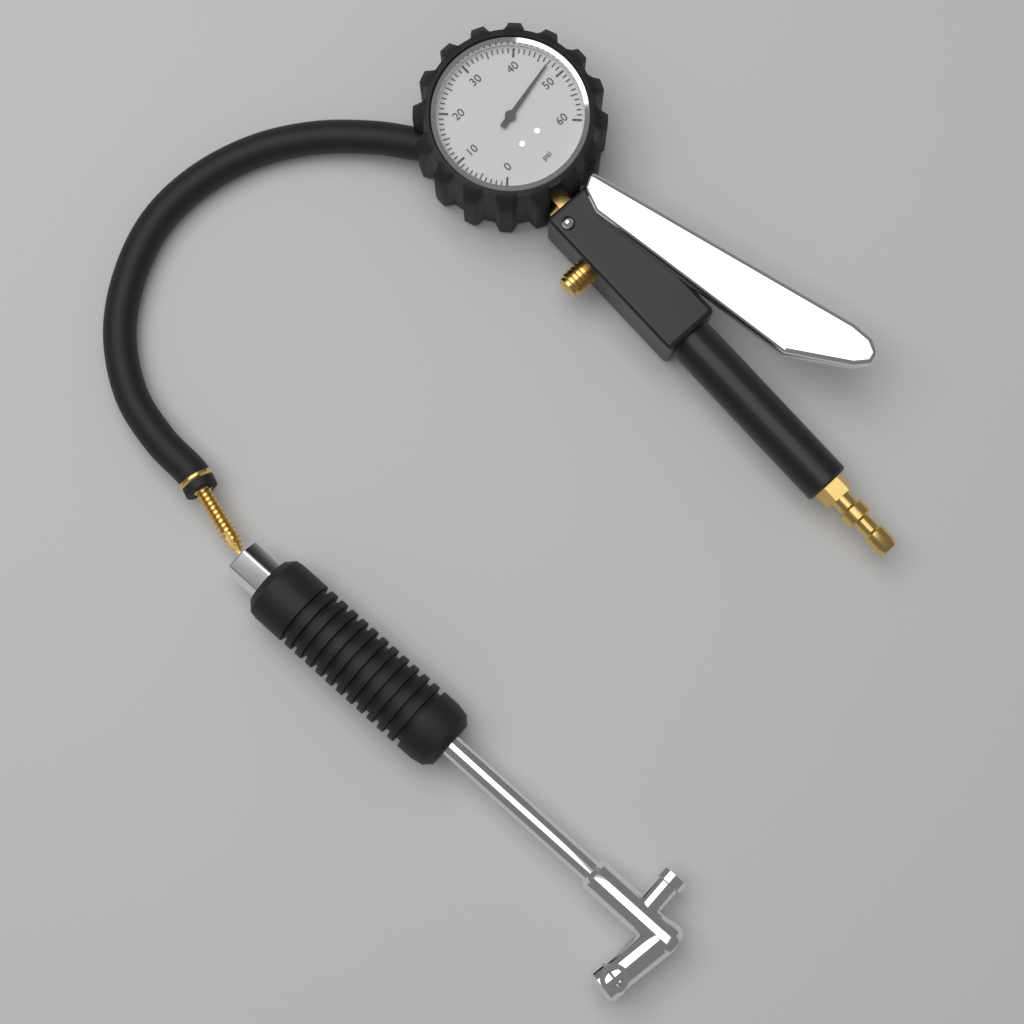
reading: 47 psi
